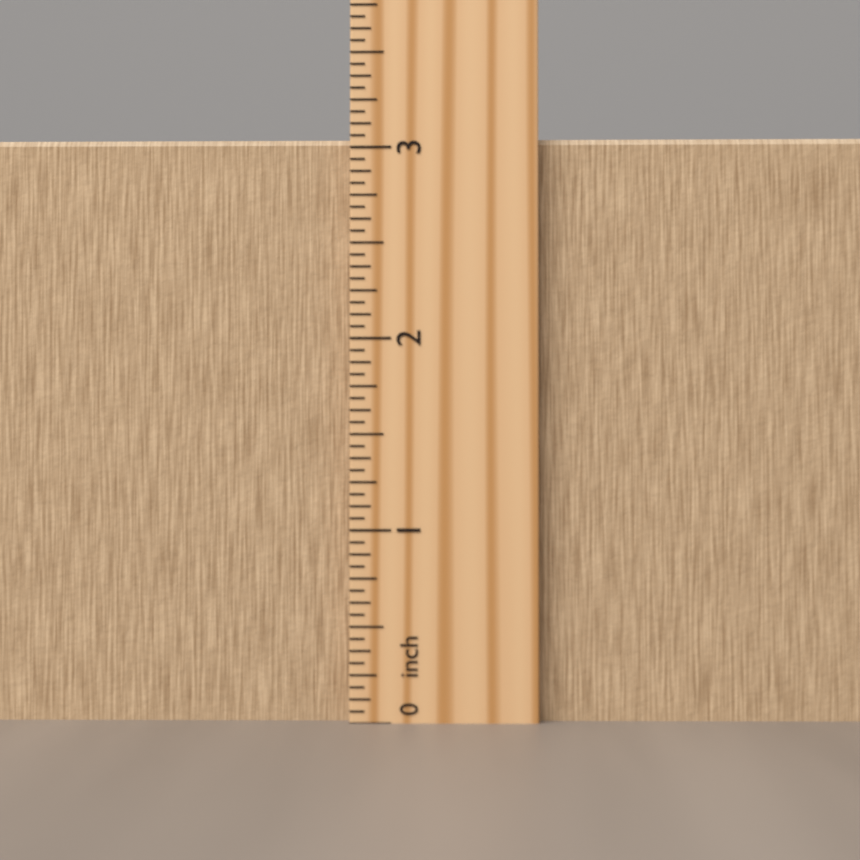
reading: 3.0625 inch
